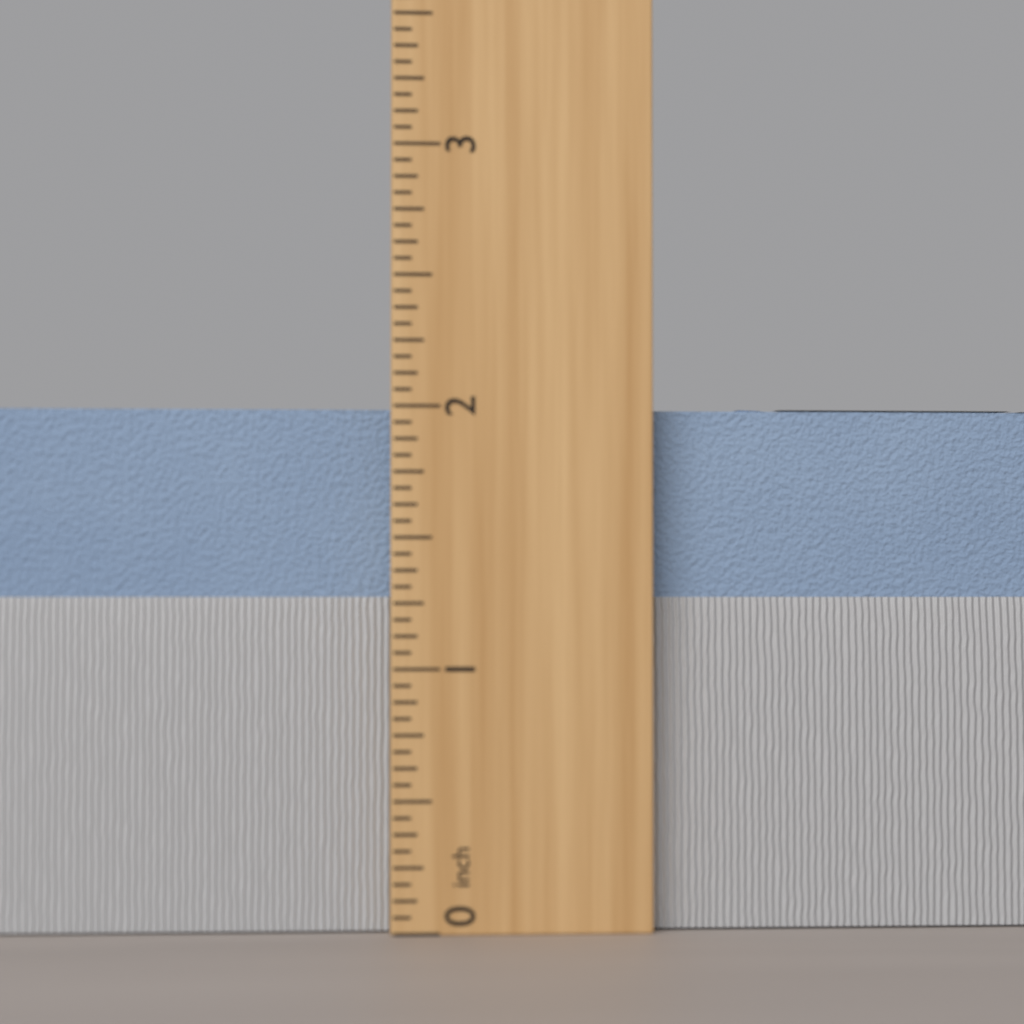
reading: 2.0000 inch
